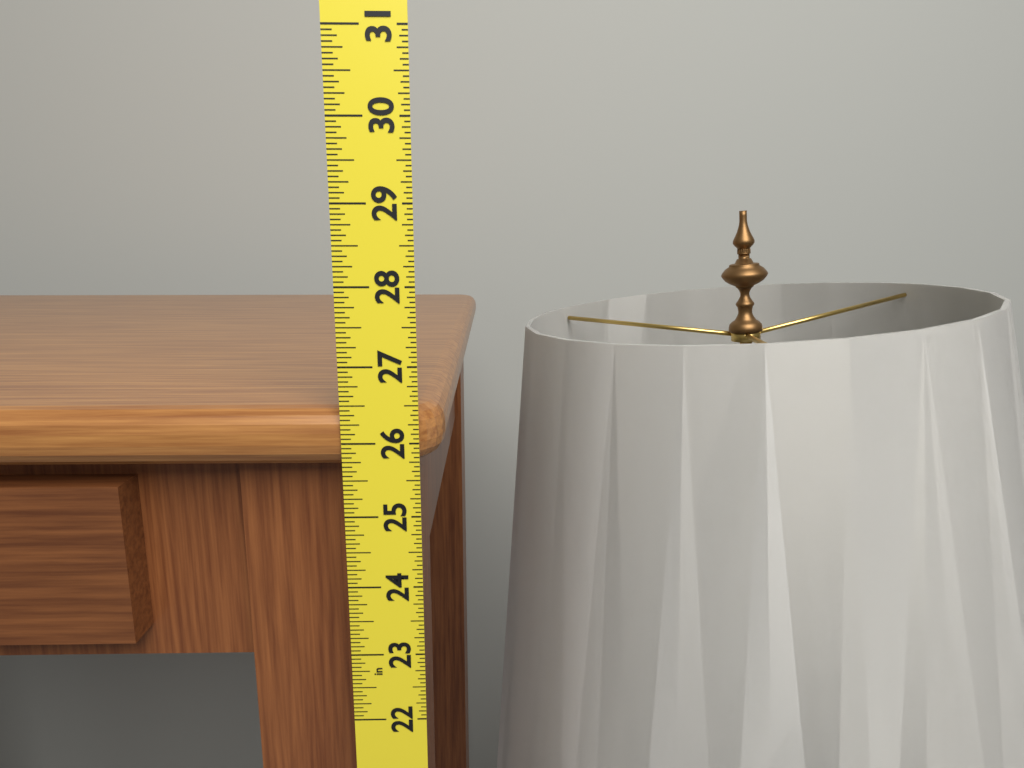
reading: 26.4375 in
